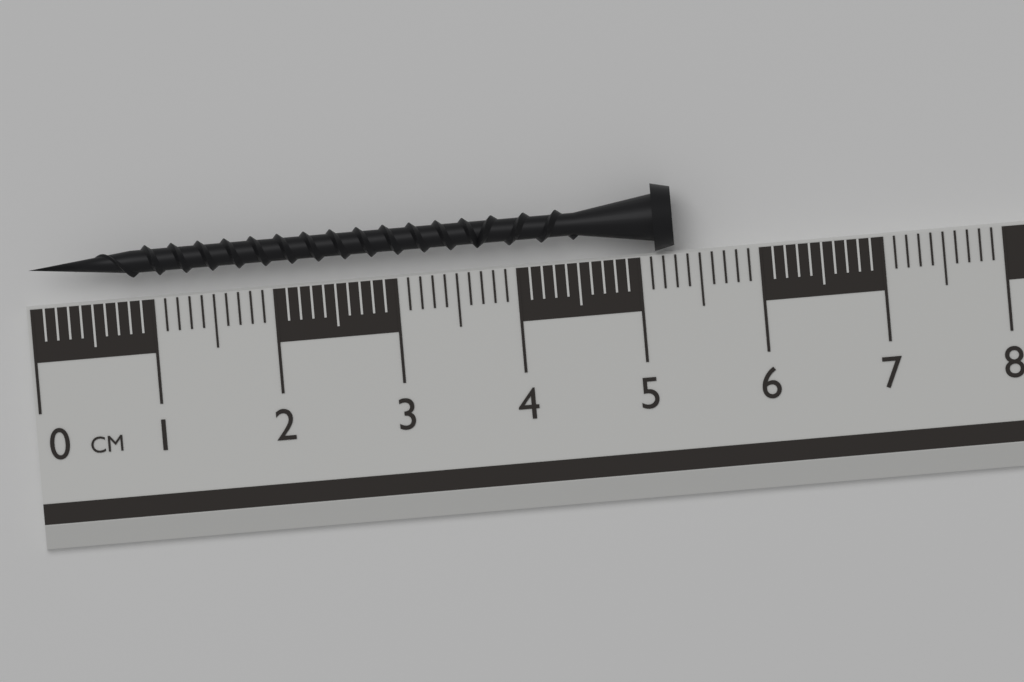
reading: 5.3 cm
